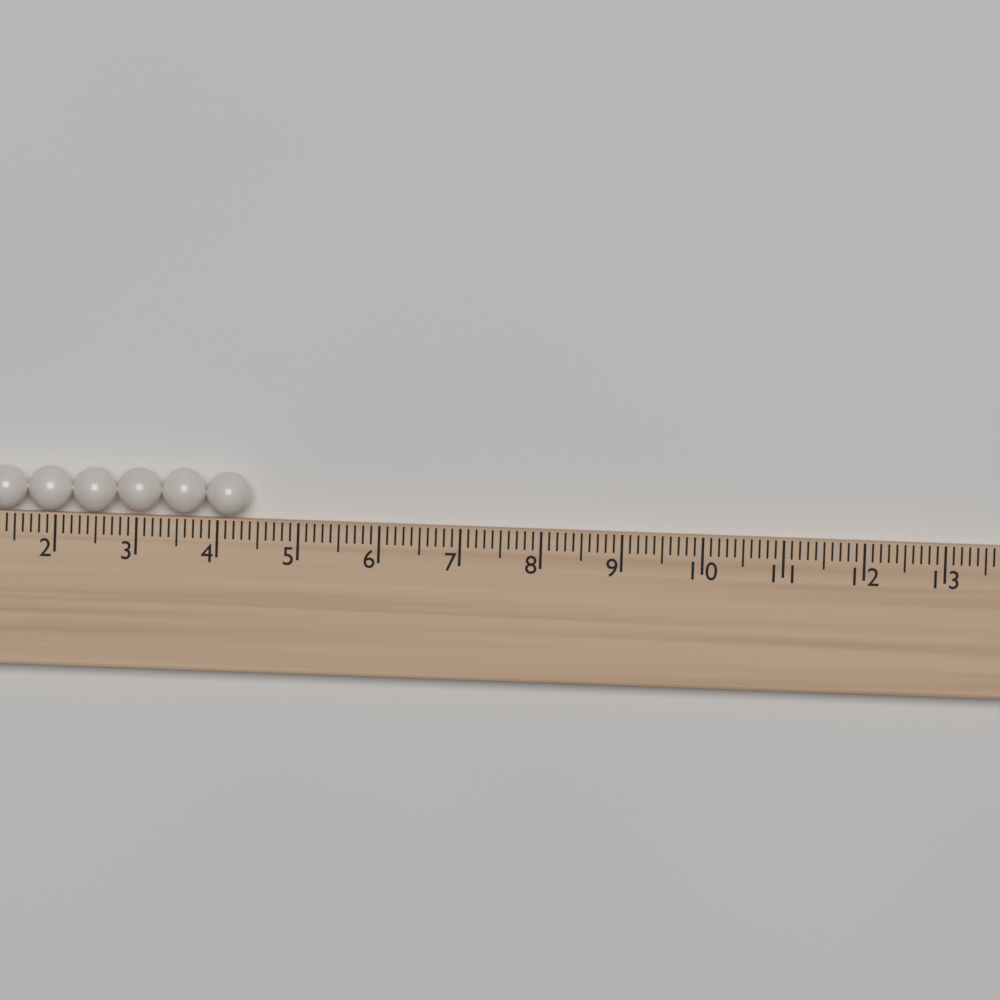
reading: 4.4 (no unit)
